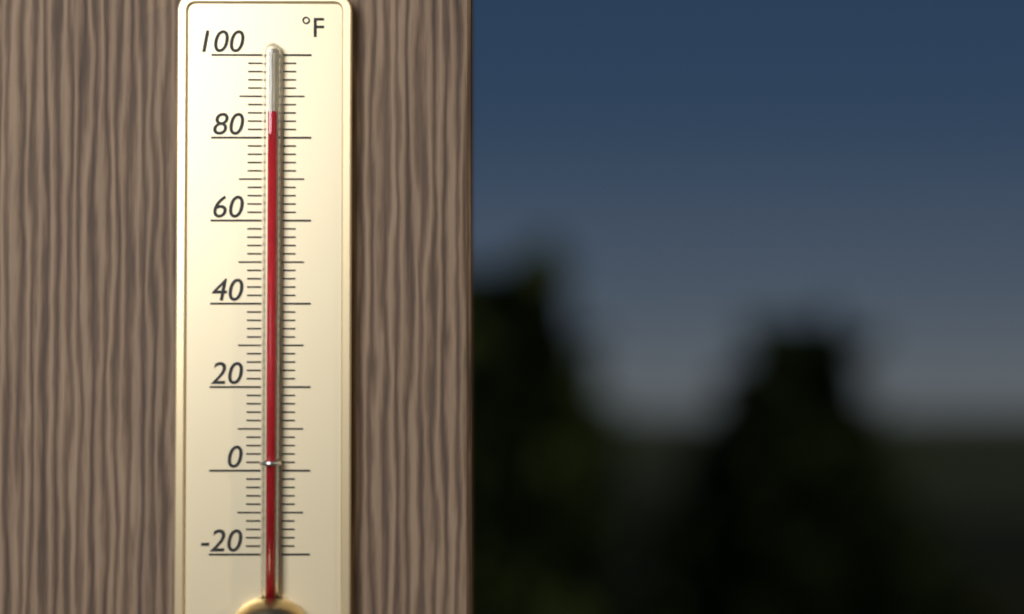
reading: 86 °F
